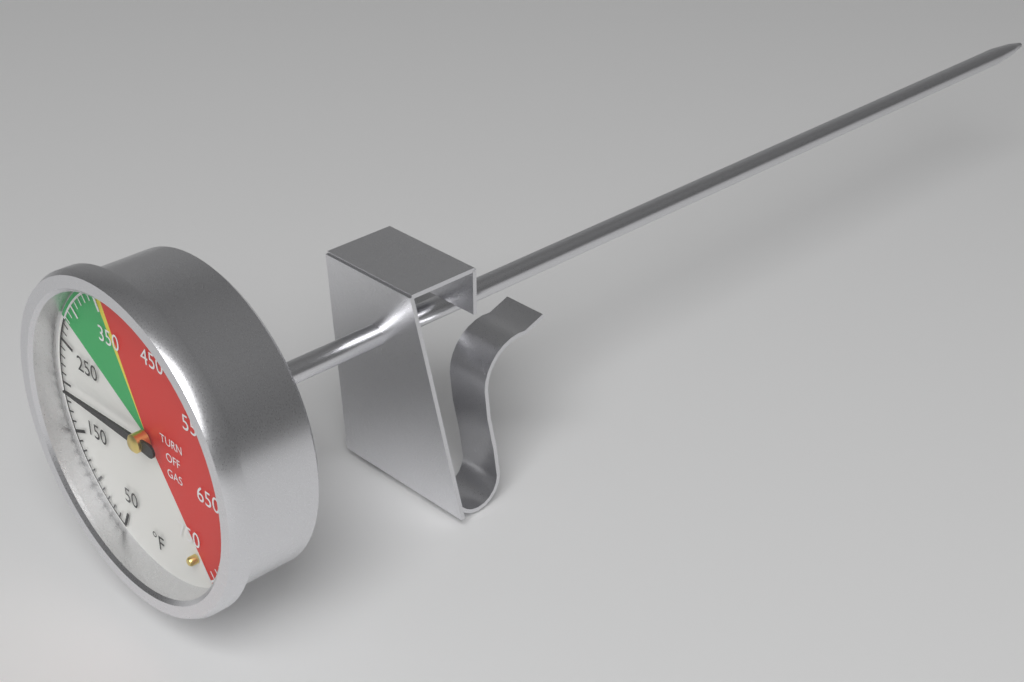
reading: 200 °F
